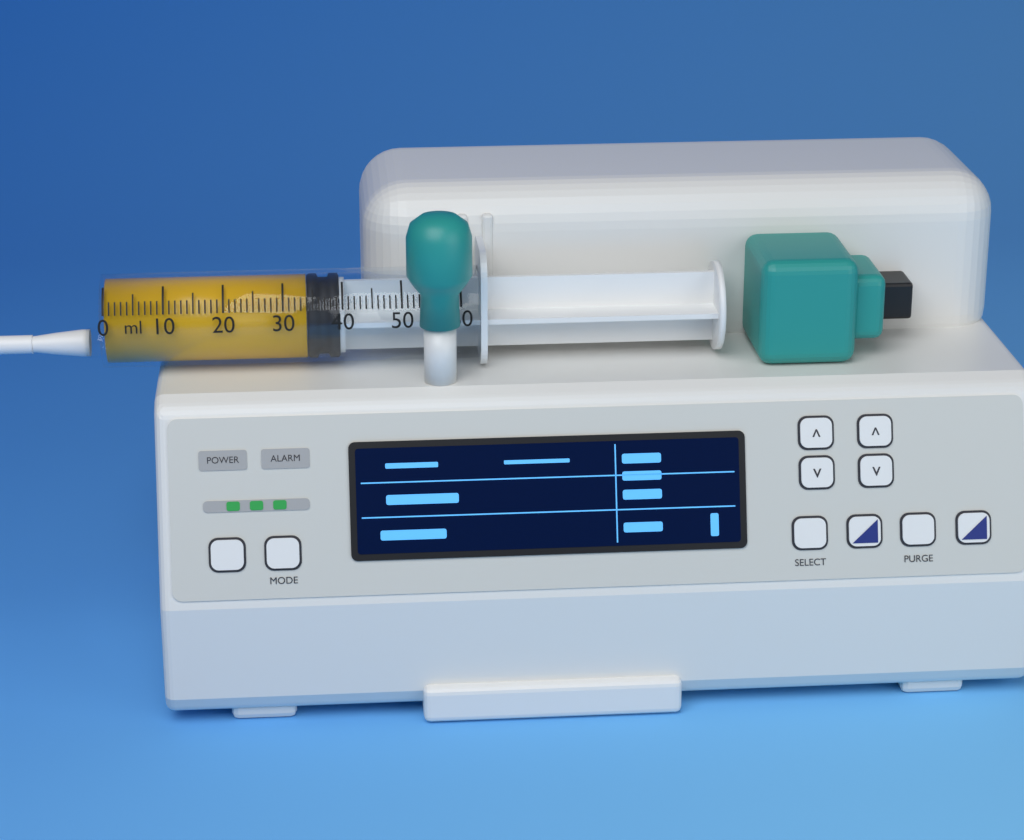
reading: 34 ml
